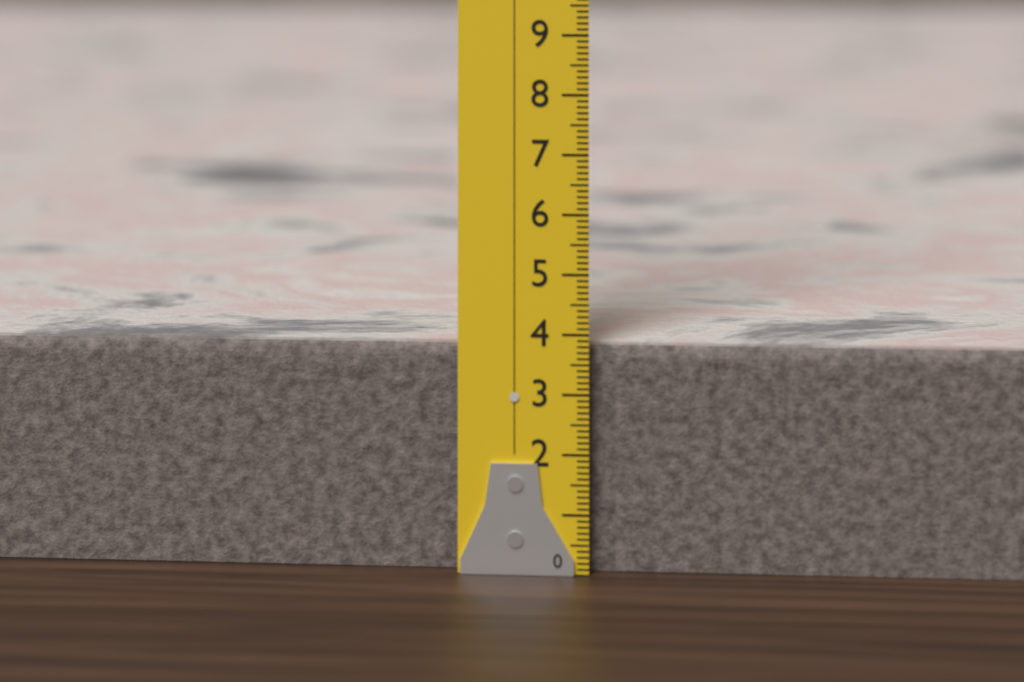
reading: 3.8 (no unit)
